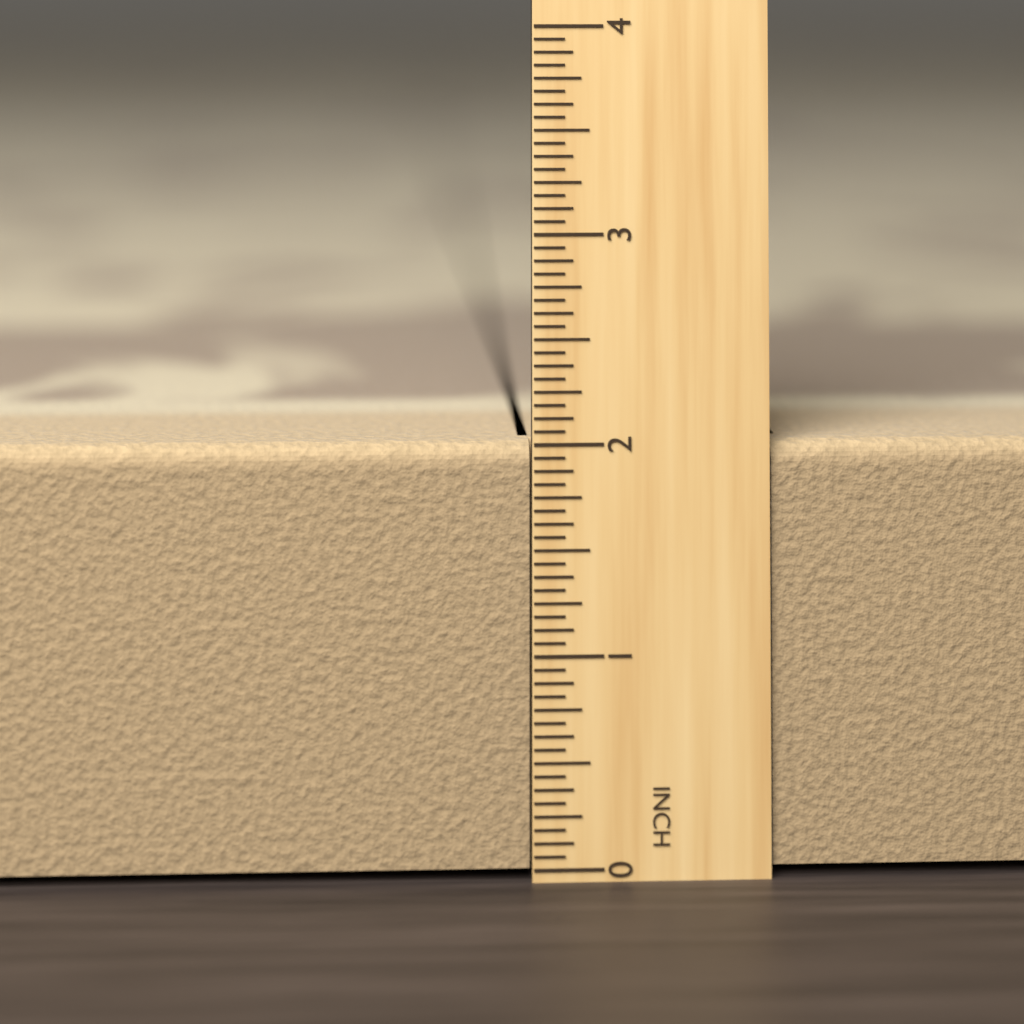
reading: 2.0000 in
